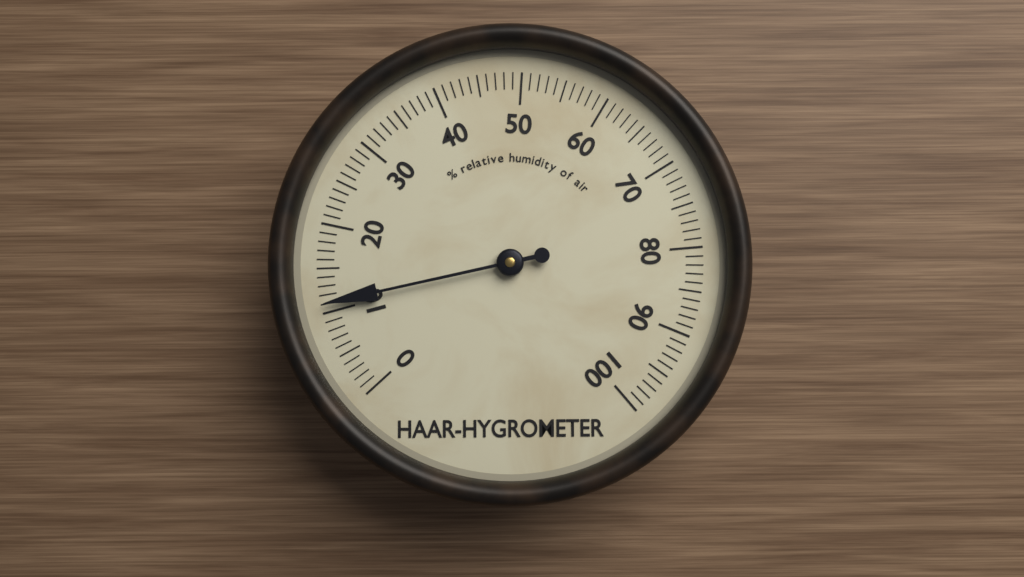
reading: 11 %
